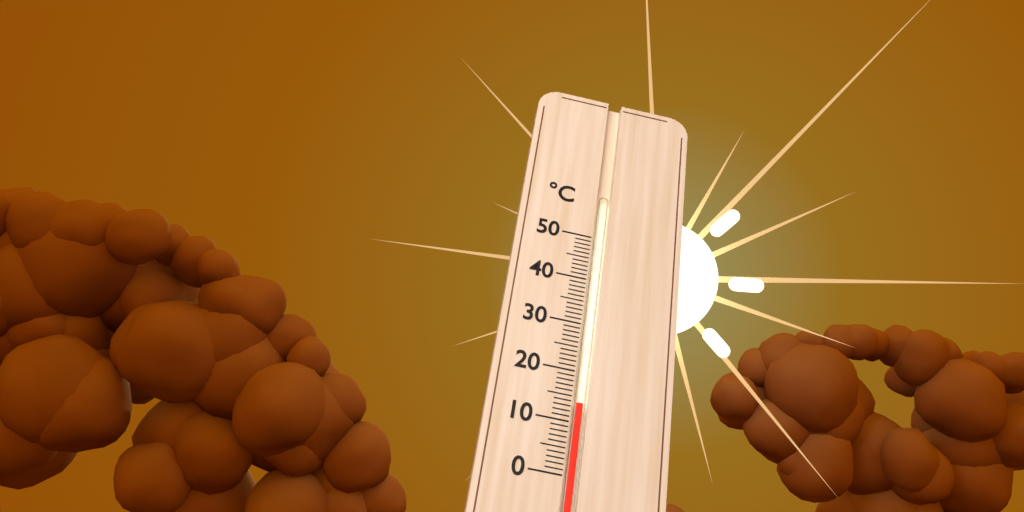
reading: 14 °C
